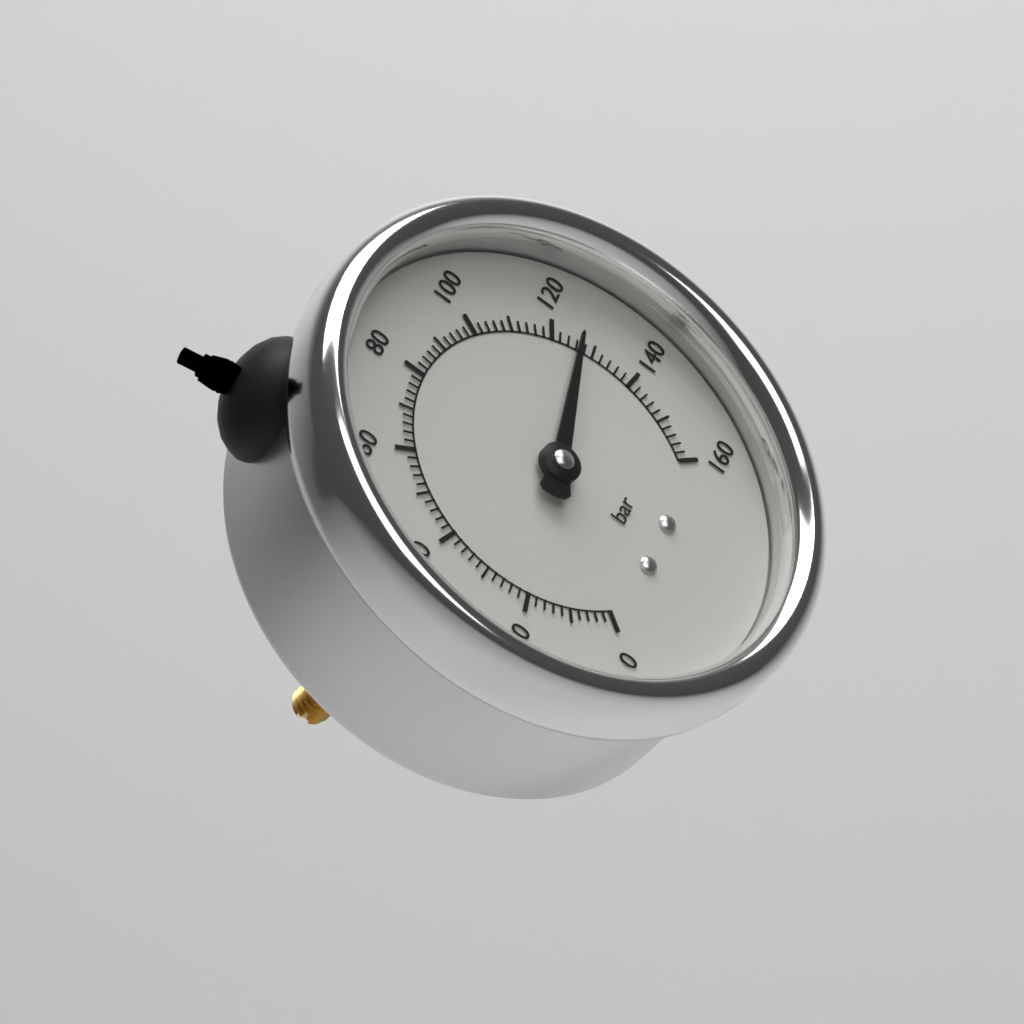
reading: 126 bar
